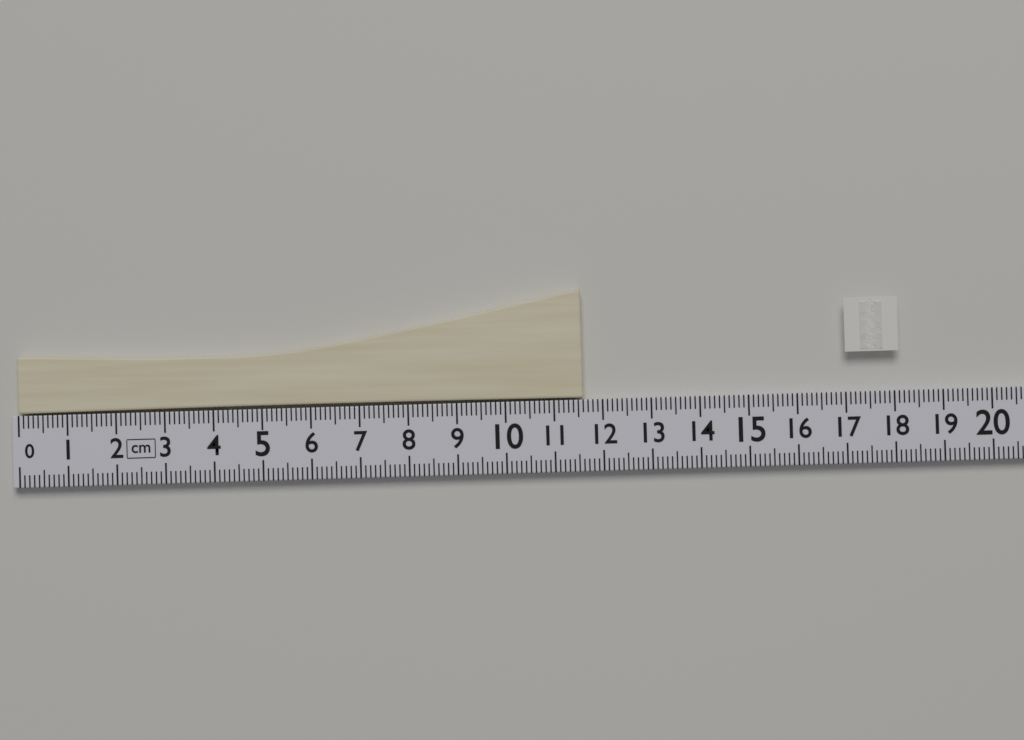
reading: 11.6 cm
